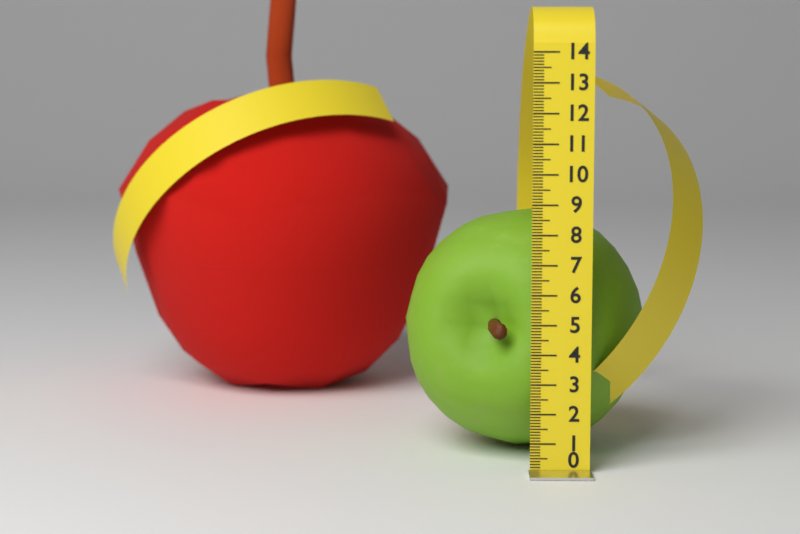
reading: 8.4 (no unit)
